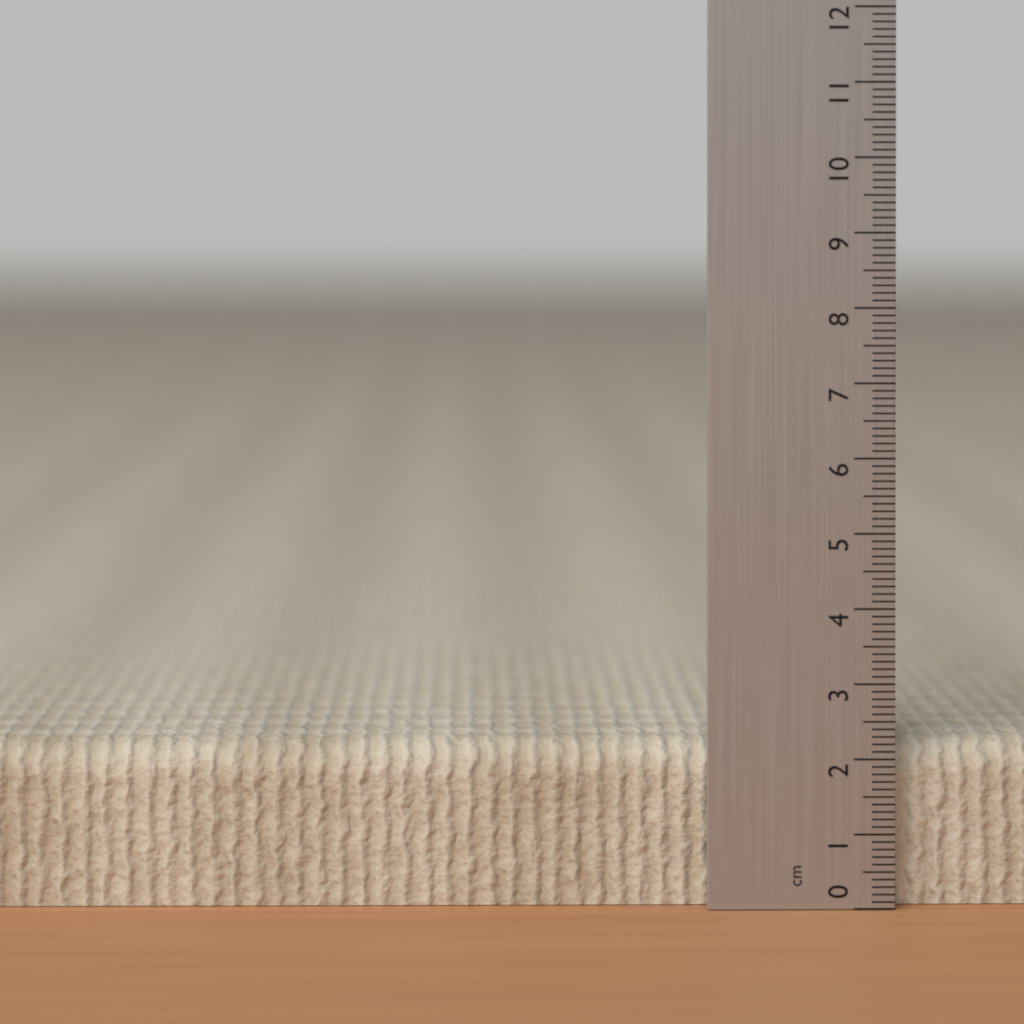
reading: 2.2 cm
